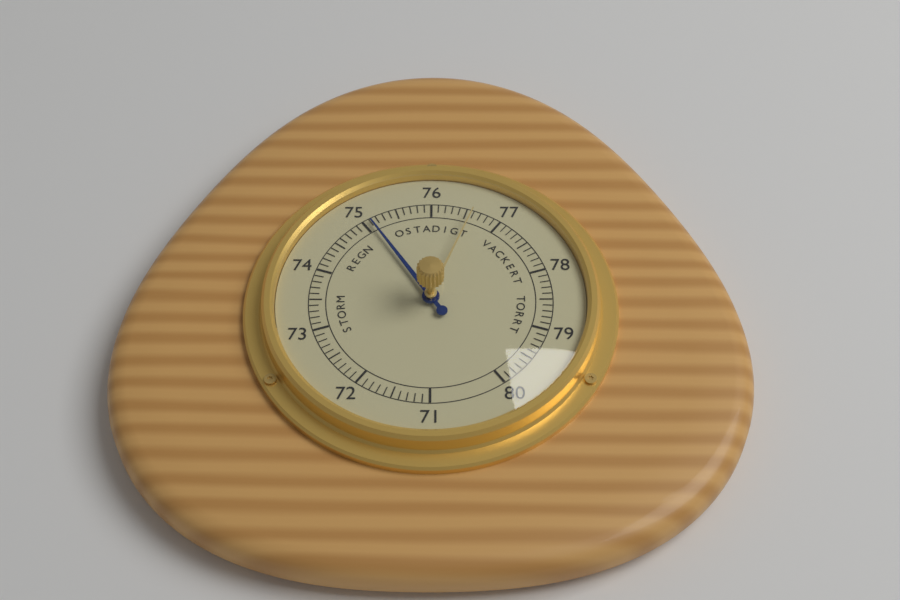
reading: 75.1 (no unit)
